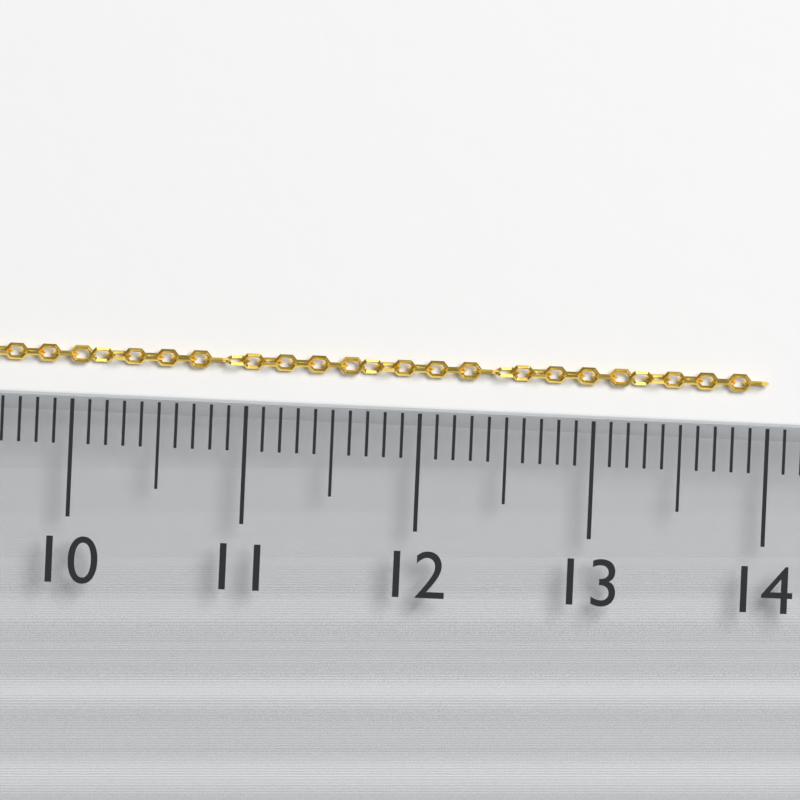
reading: 14.0 (no unit)
